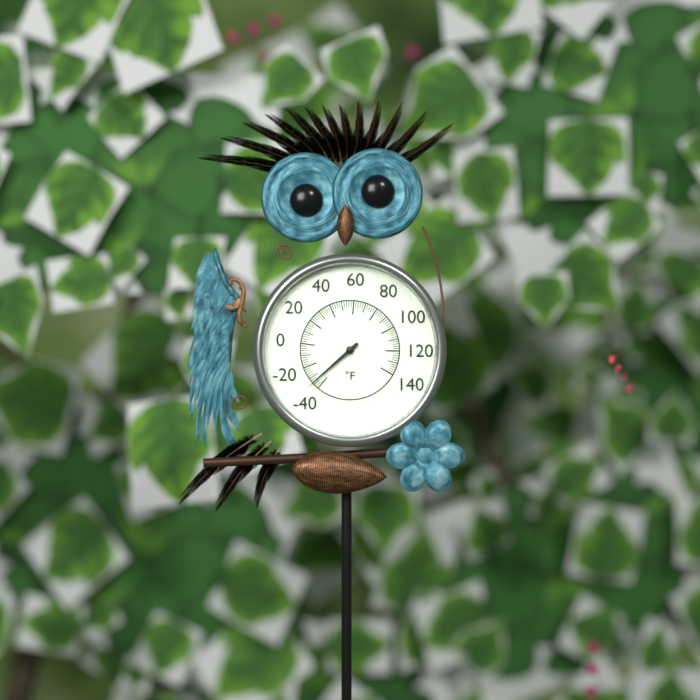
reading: -34 °F
